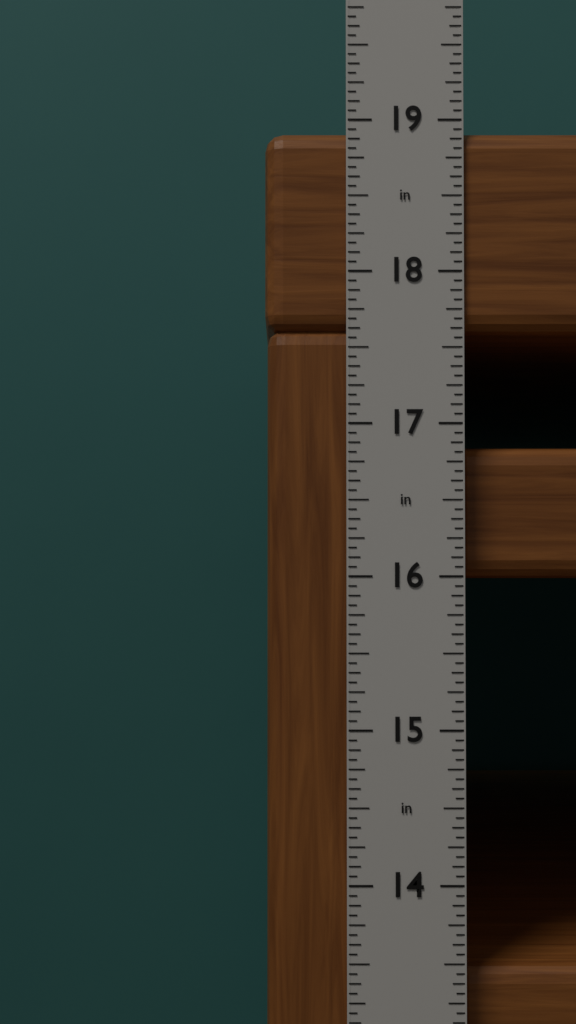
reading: 18.9375 in
